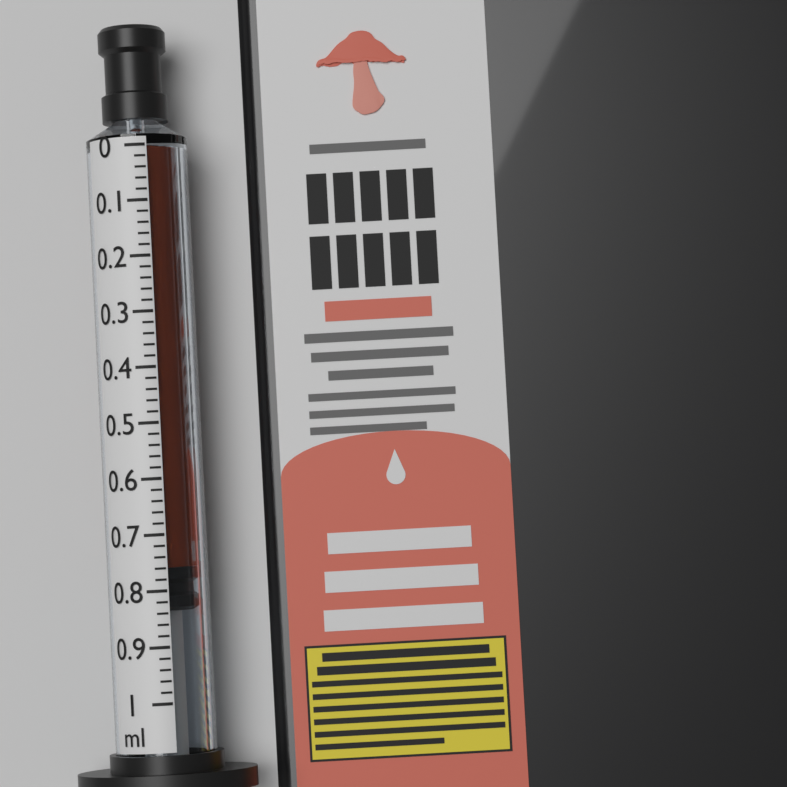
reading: 0.76 ml
